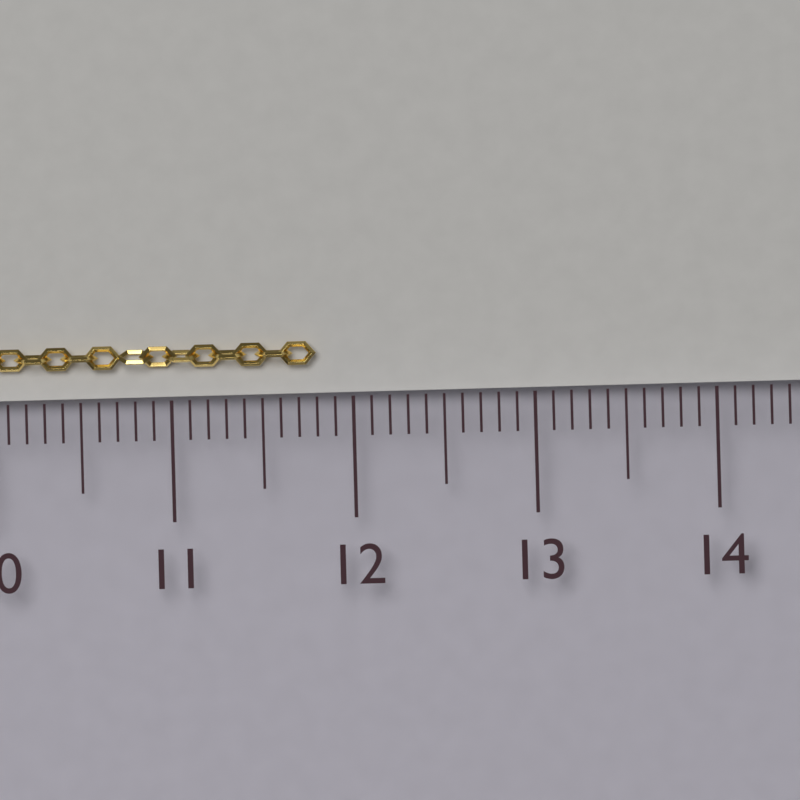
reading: 11.8 cm
